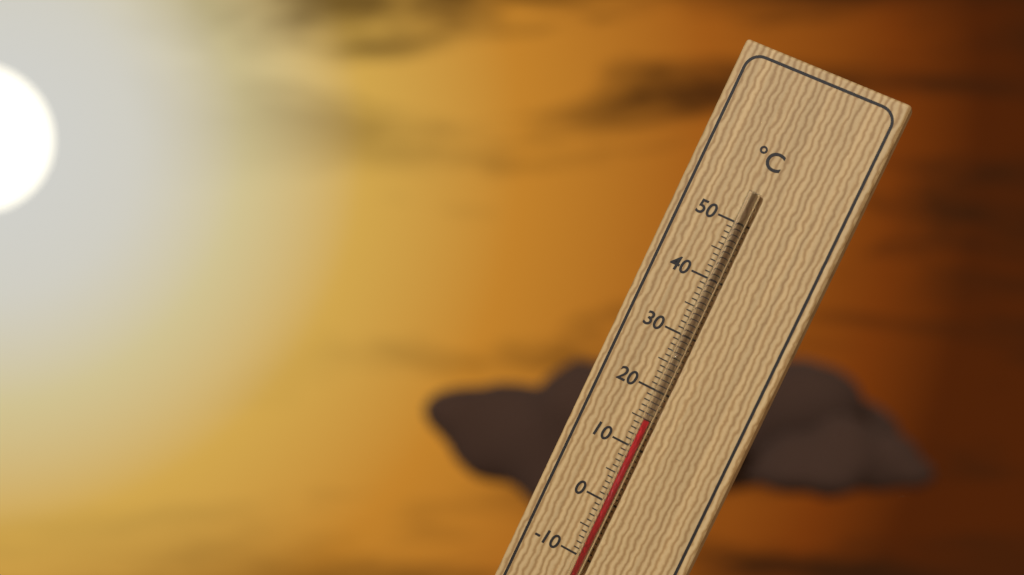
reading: 15 °C
